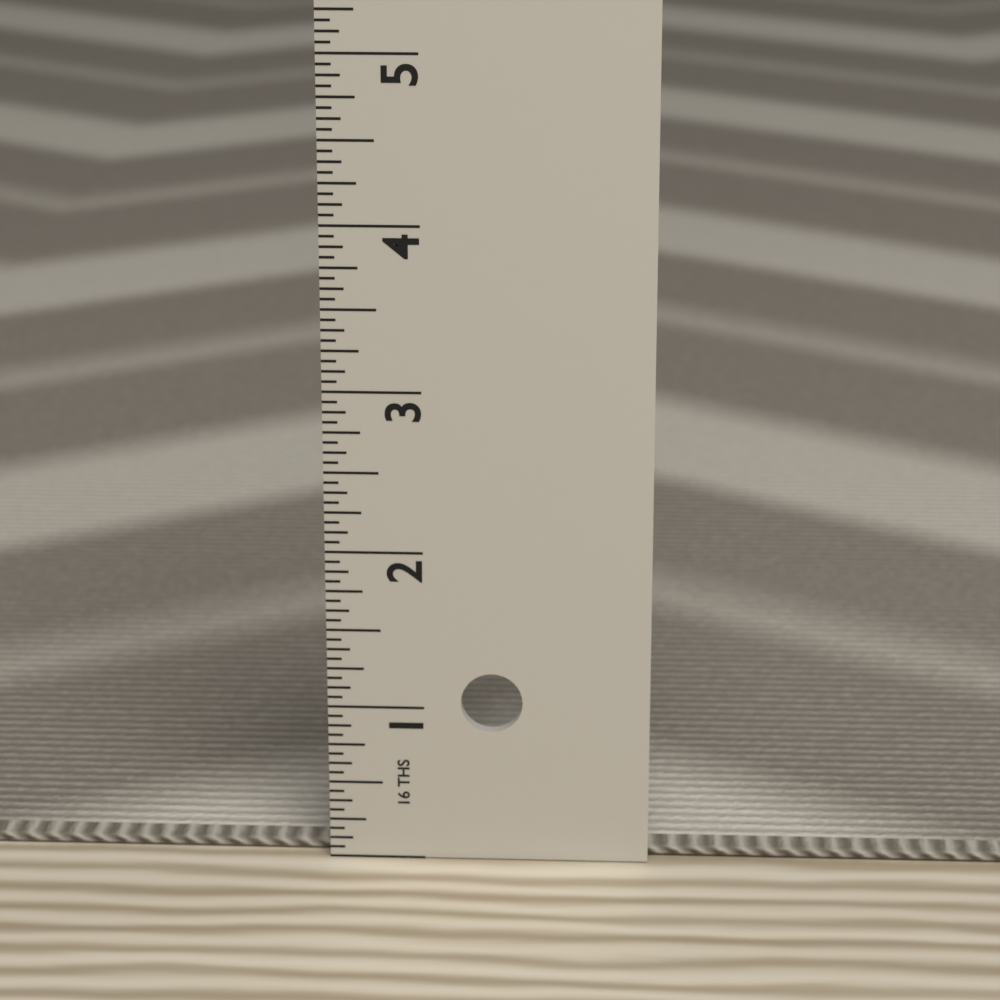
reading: 0.0625 in
